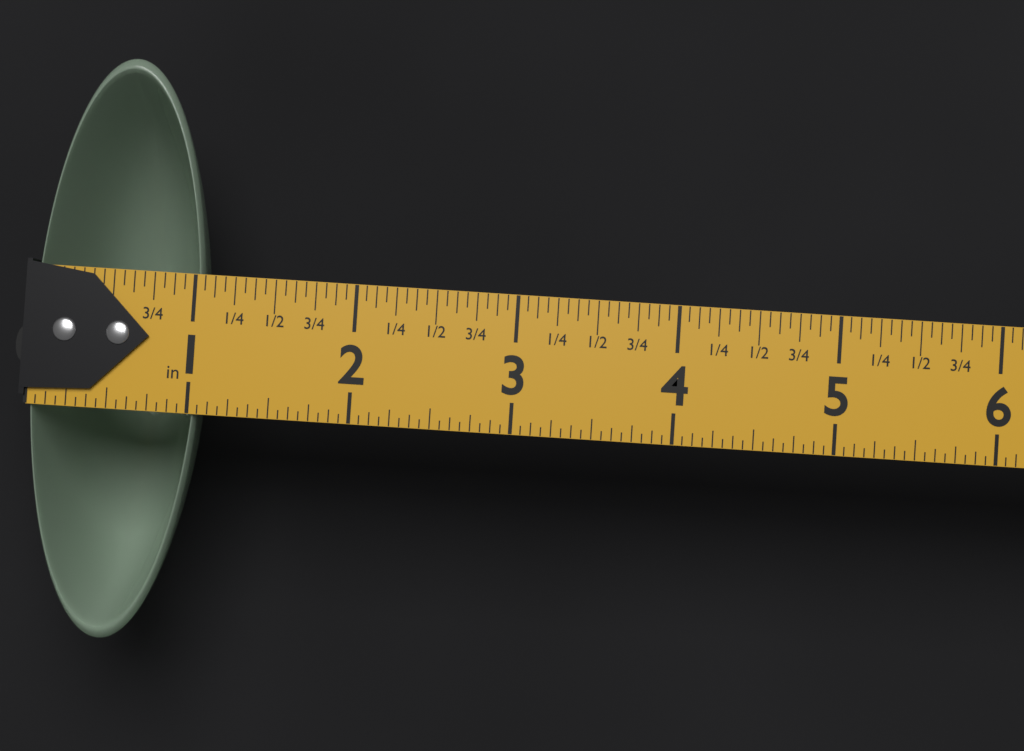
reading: 1.0625 in
